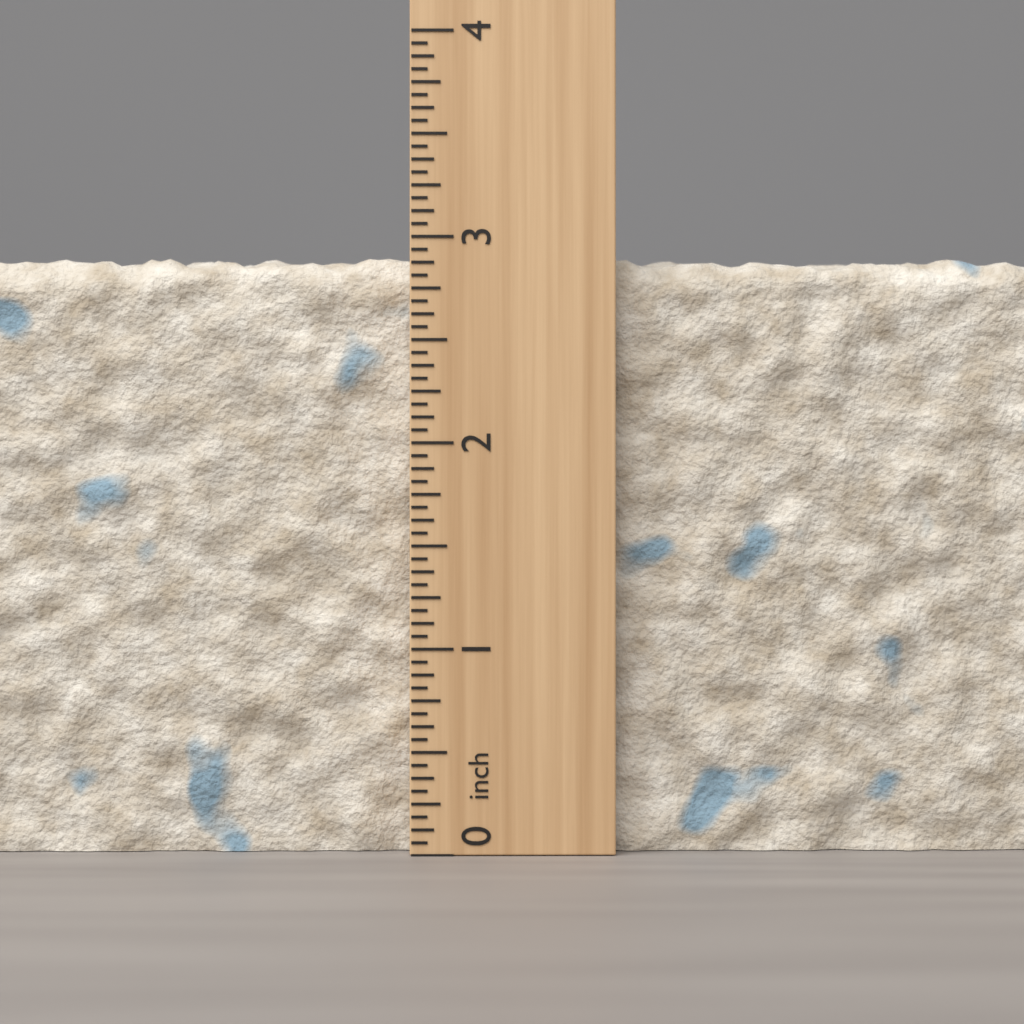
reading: 2.9375 inch
